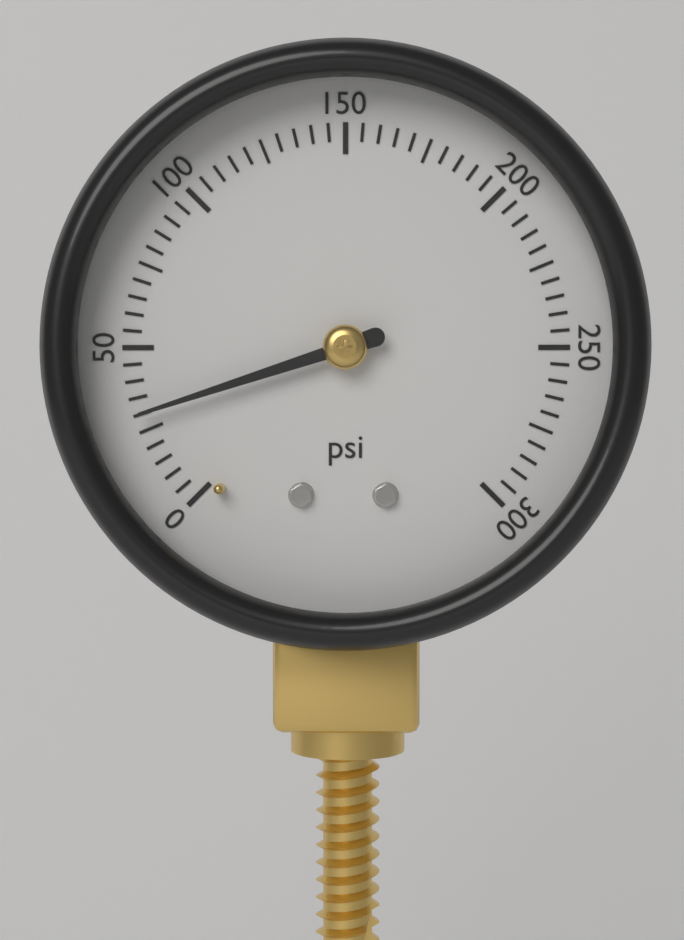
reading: 30 psi
